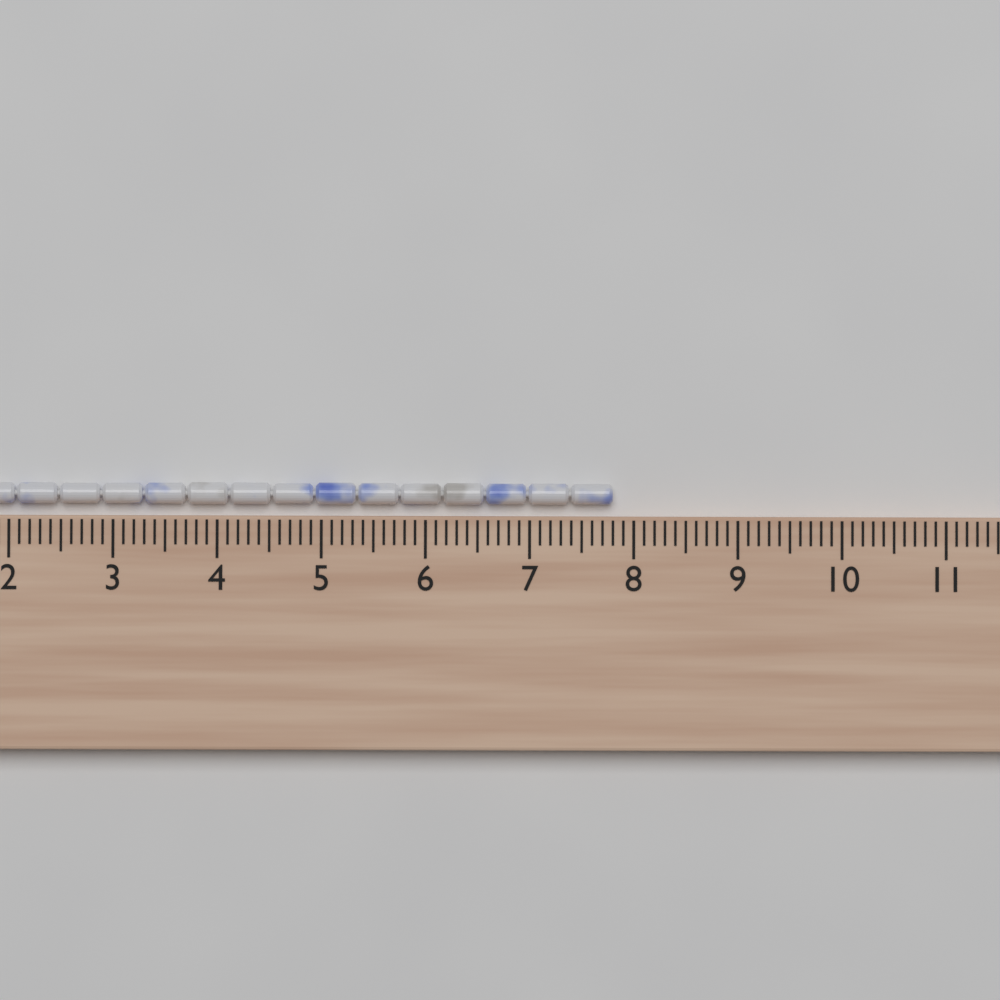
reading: 7.8 cm
